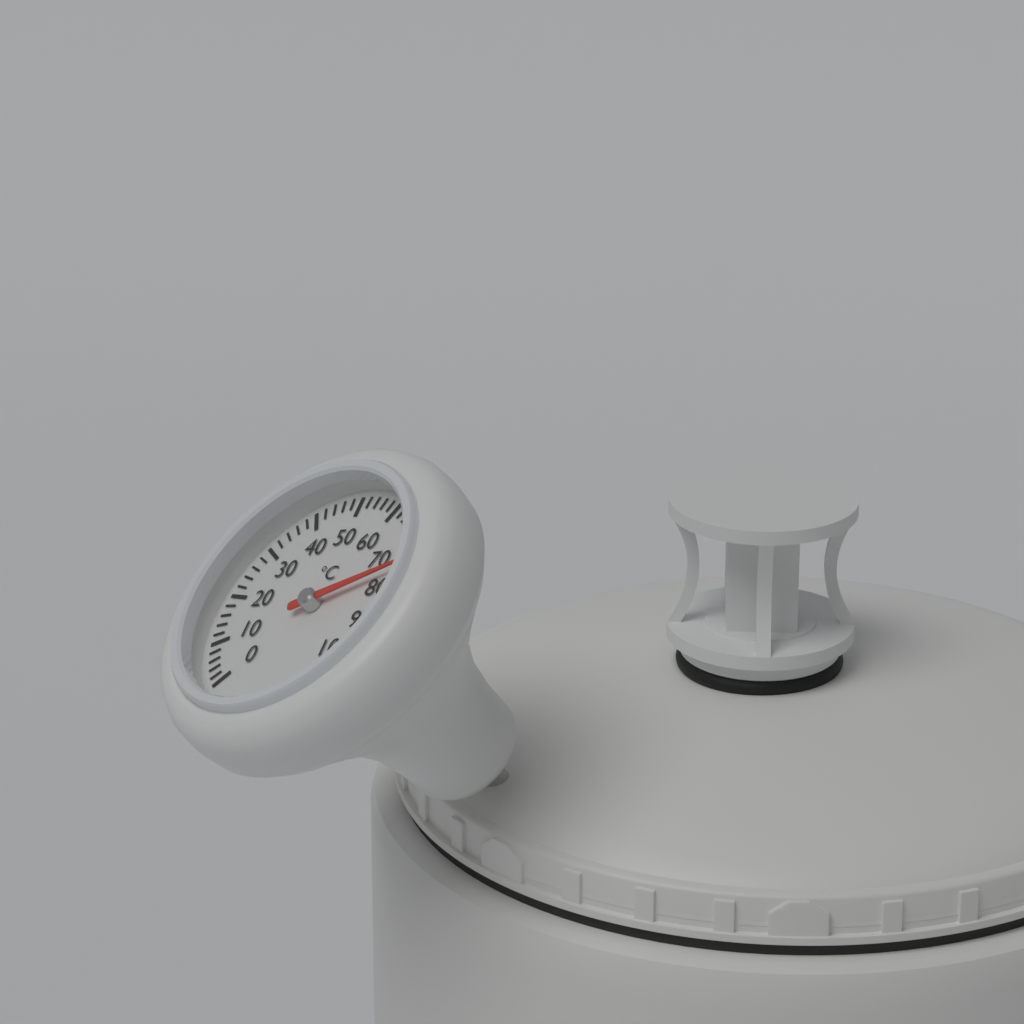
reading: 76 °C
